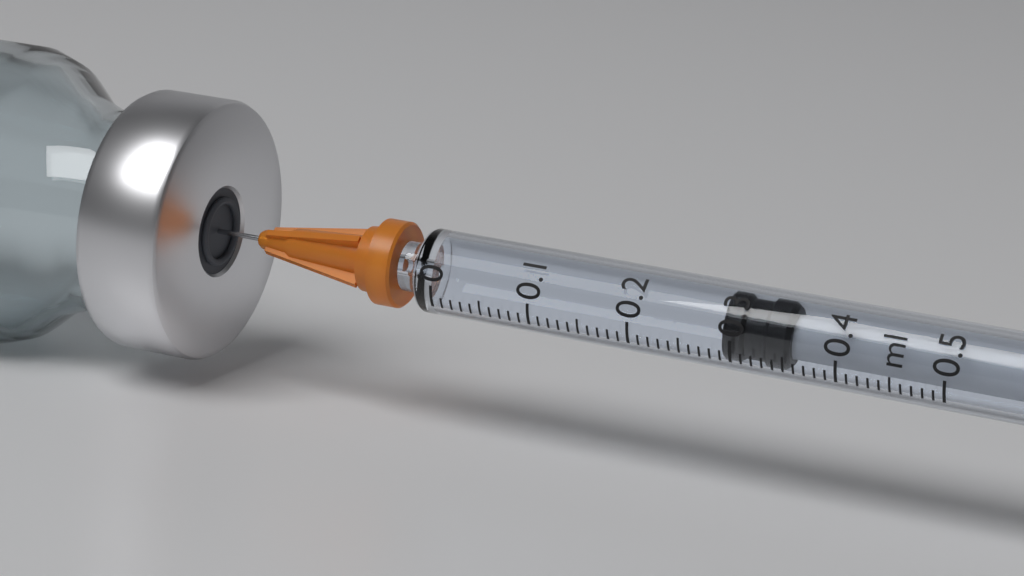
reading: 0.29 ml
